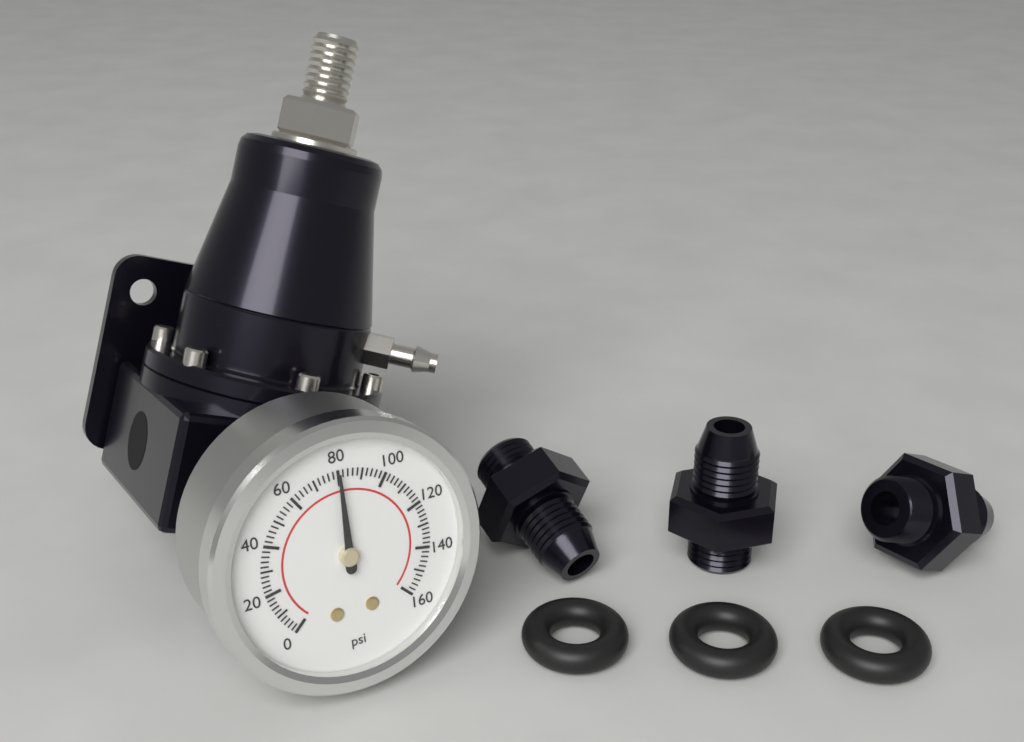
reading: 80 psi
